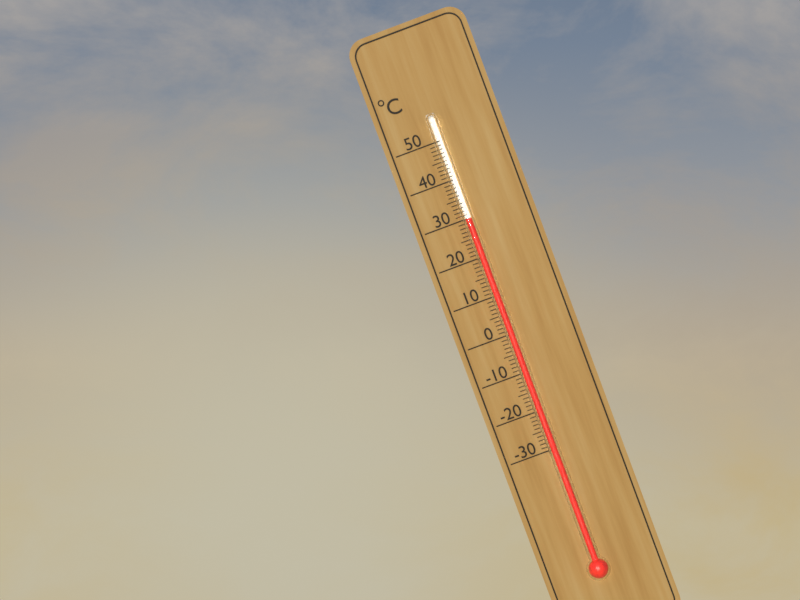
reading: 30 °C
